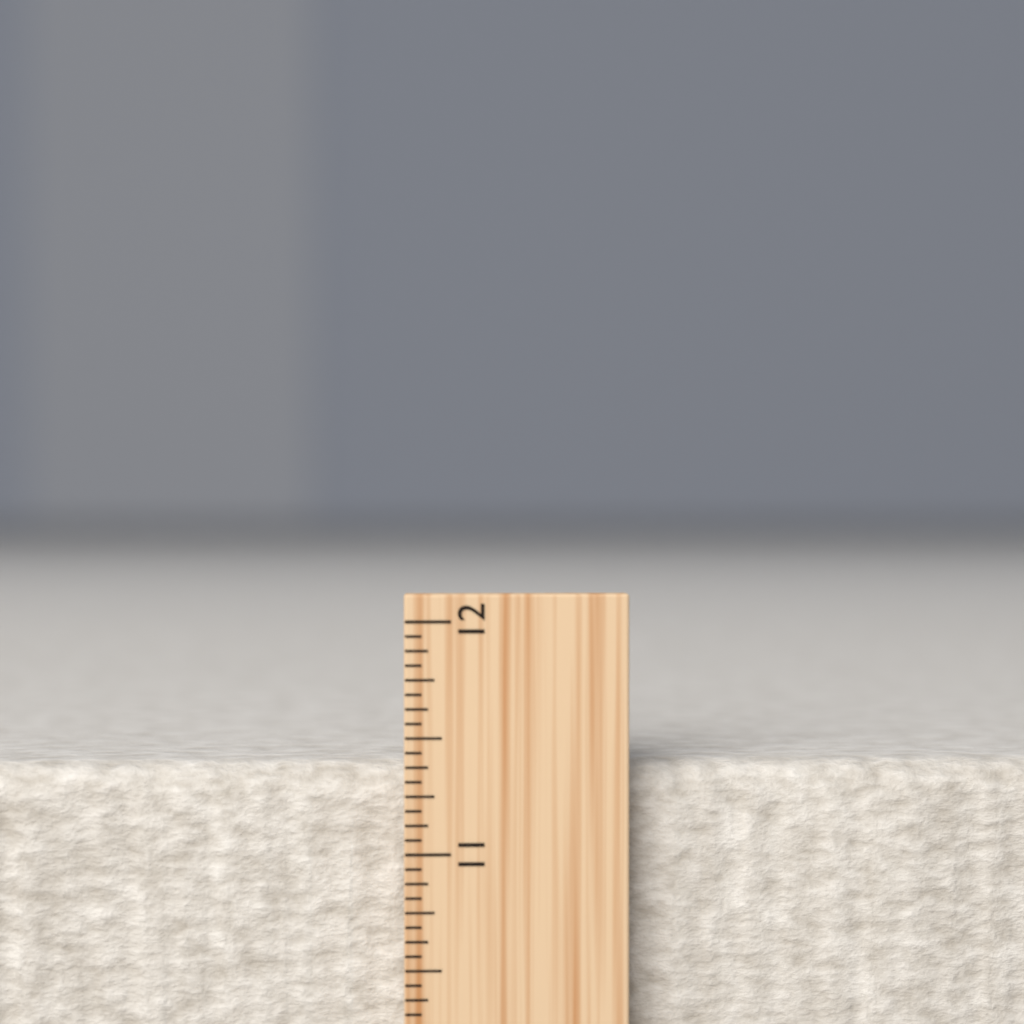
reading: 11.3750 inch
